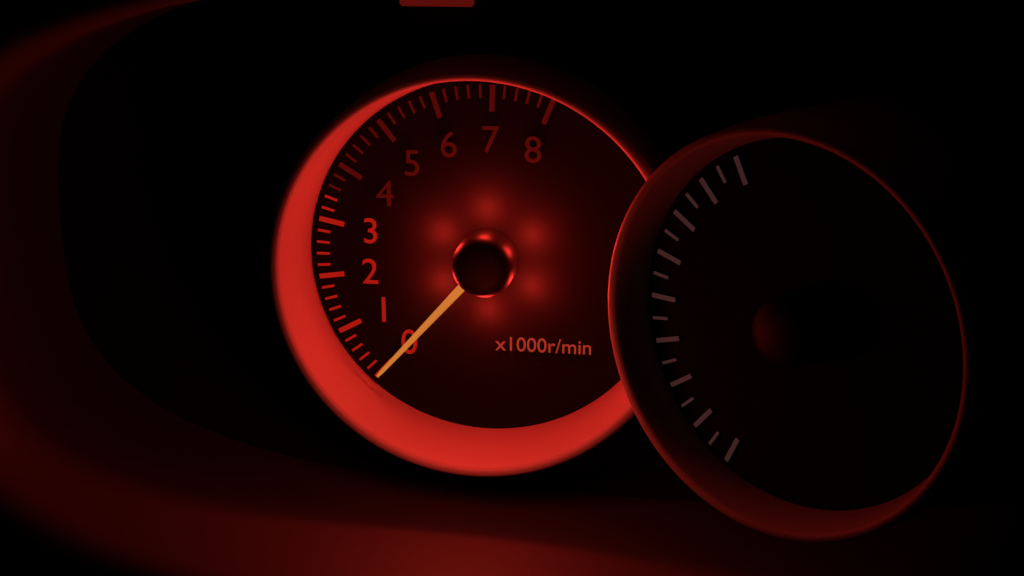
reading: 0 r/min
